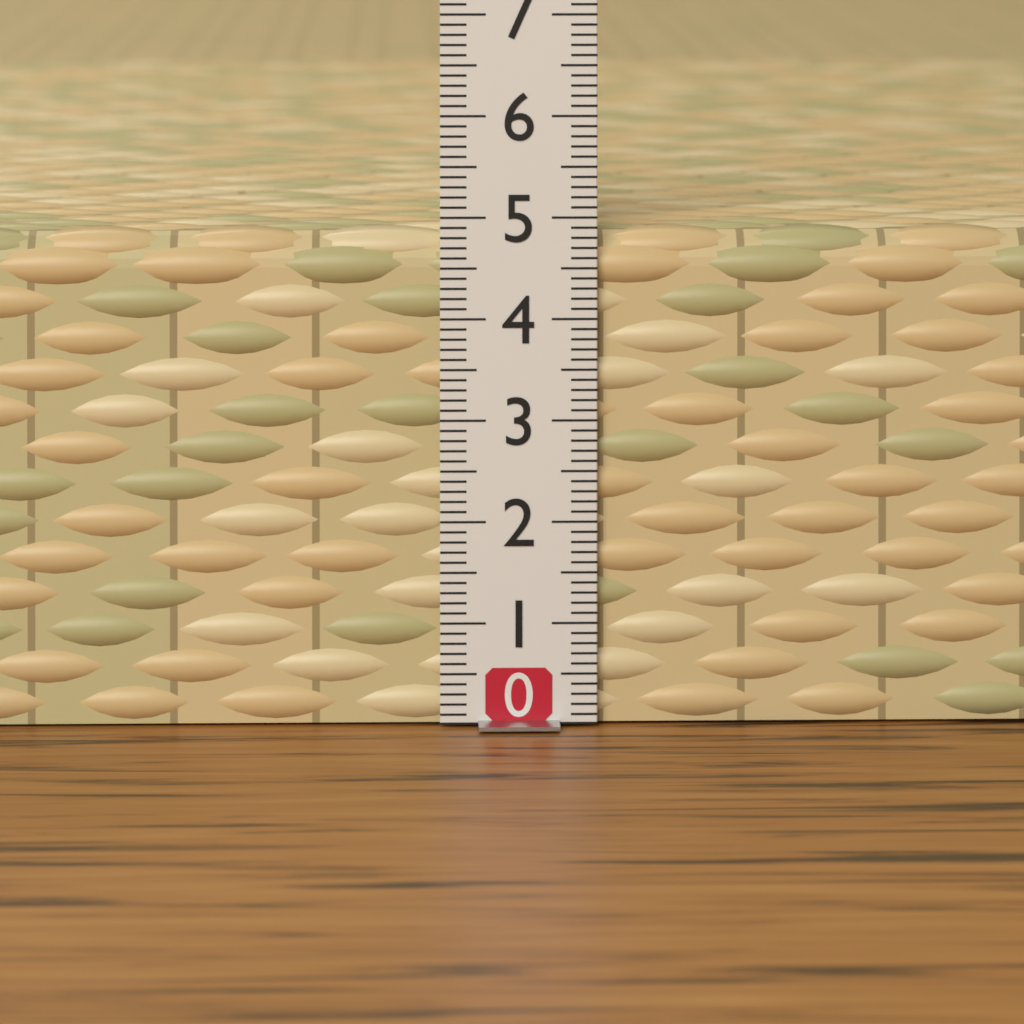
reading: 4.9 (no unit)
